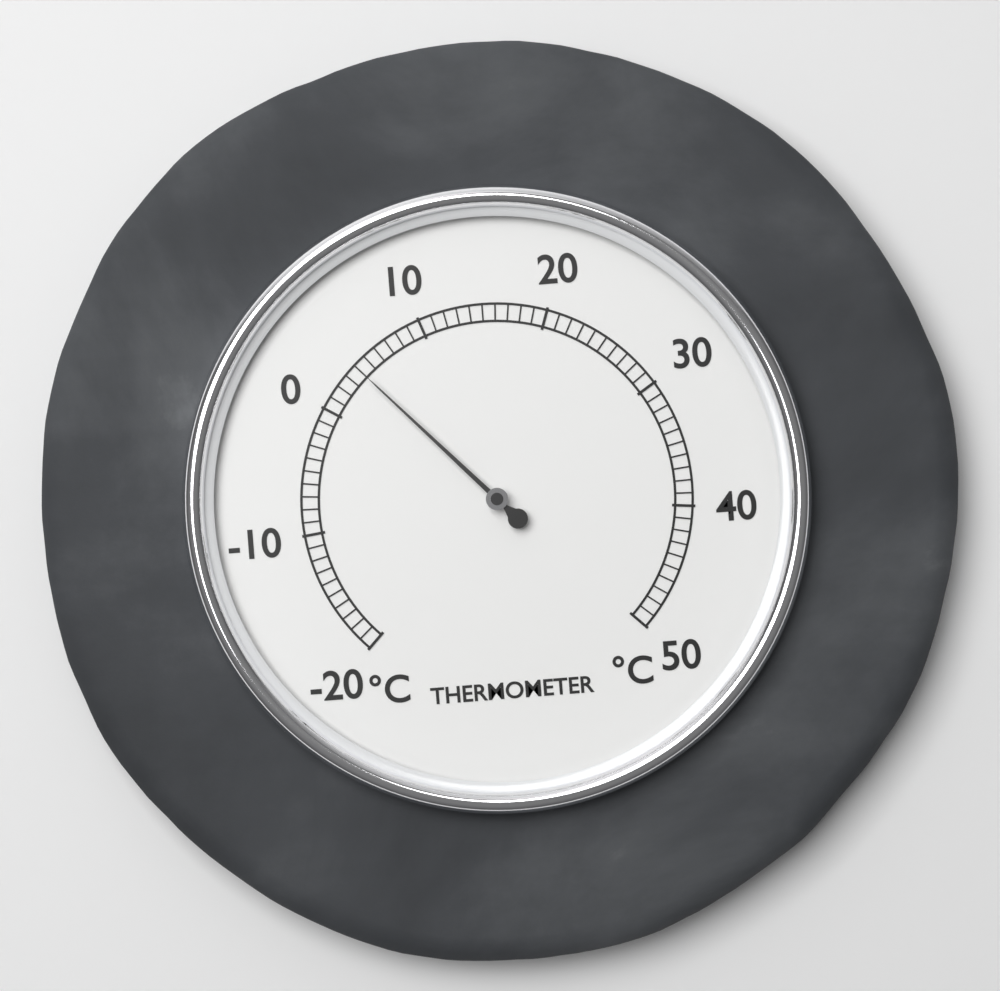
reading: 4 °C
